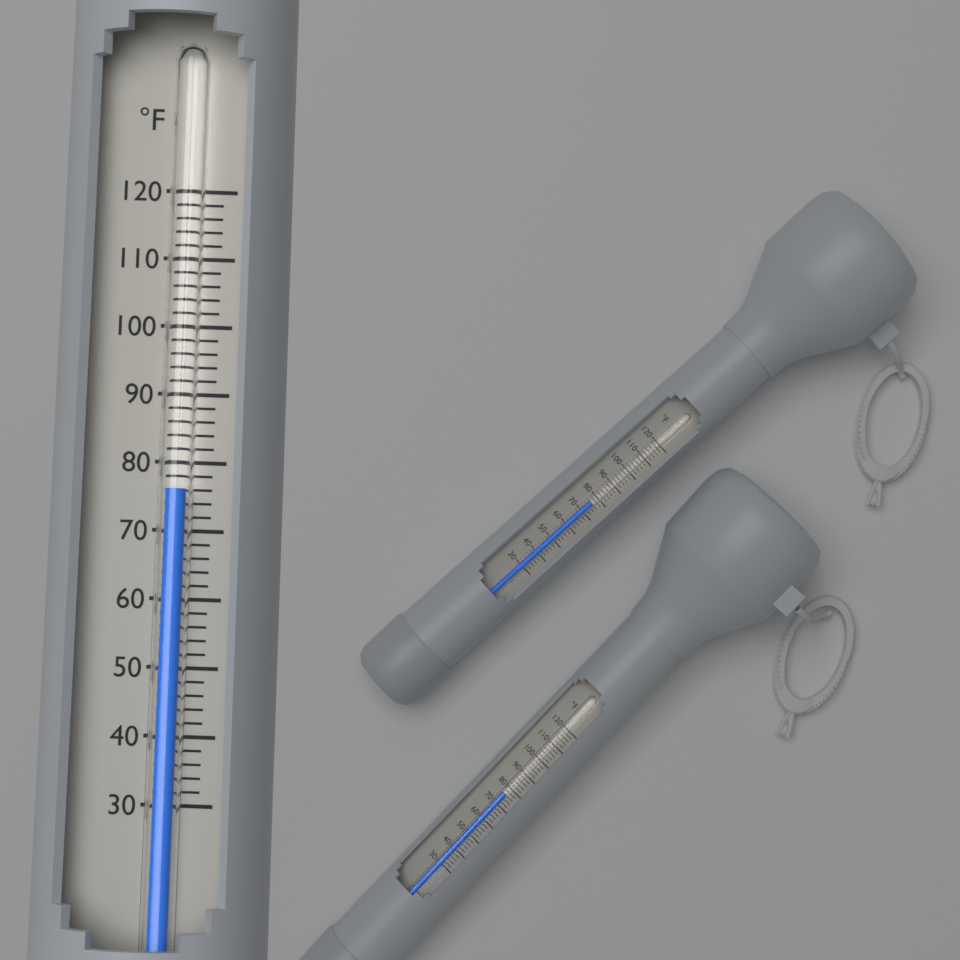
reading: 76 °F
